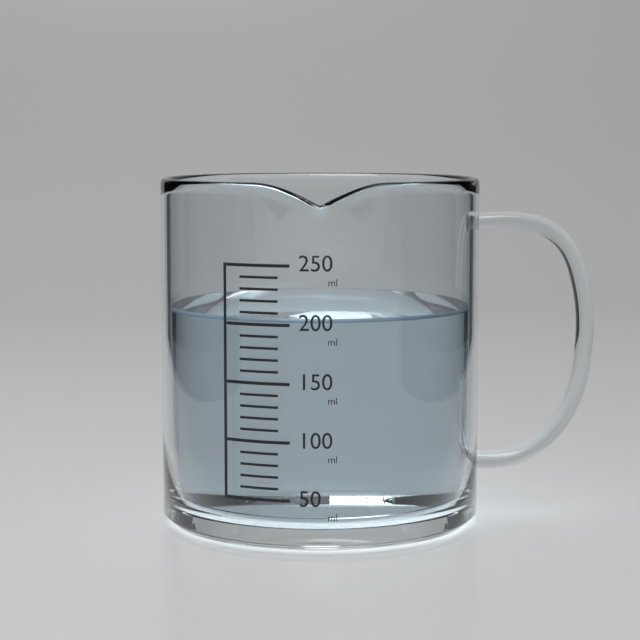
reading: 205 ml
